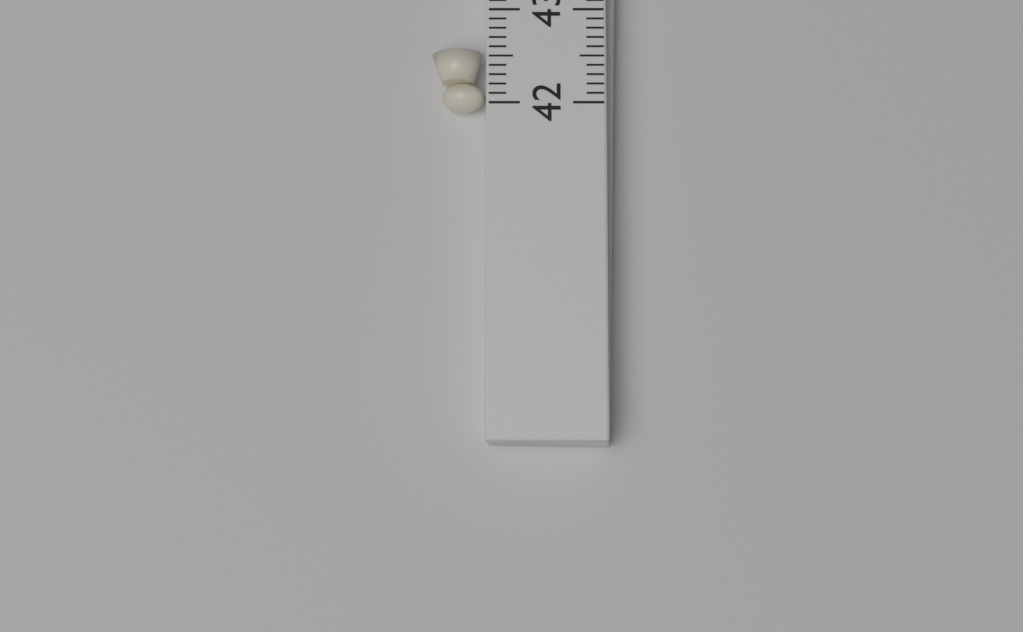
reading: 42.6 (no unit)
